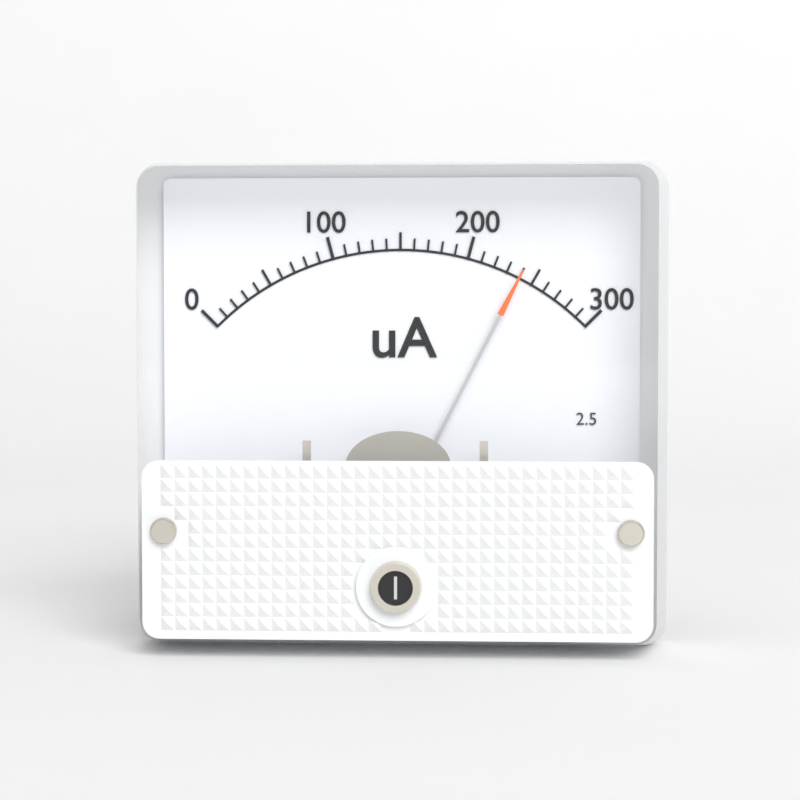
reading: 240 uA
